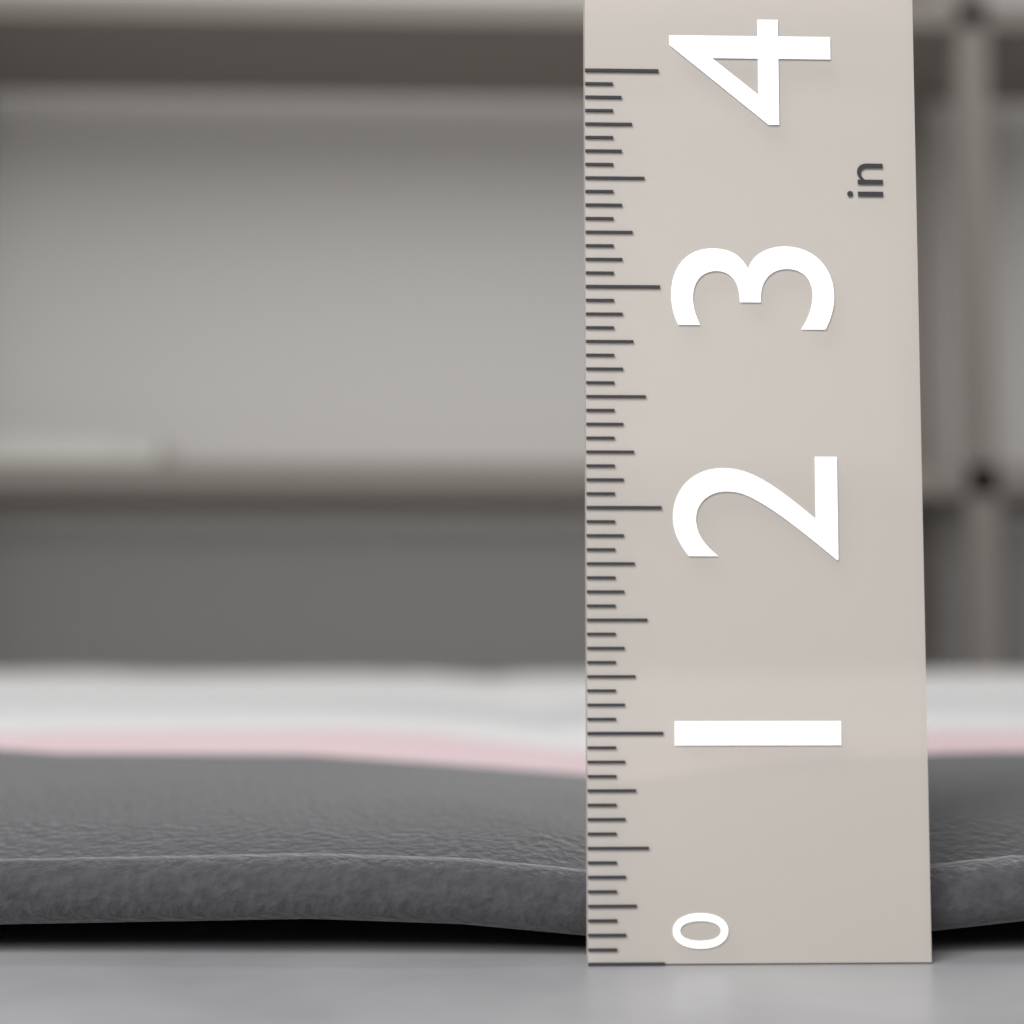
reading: 0.8125 in
